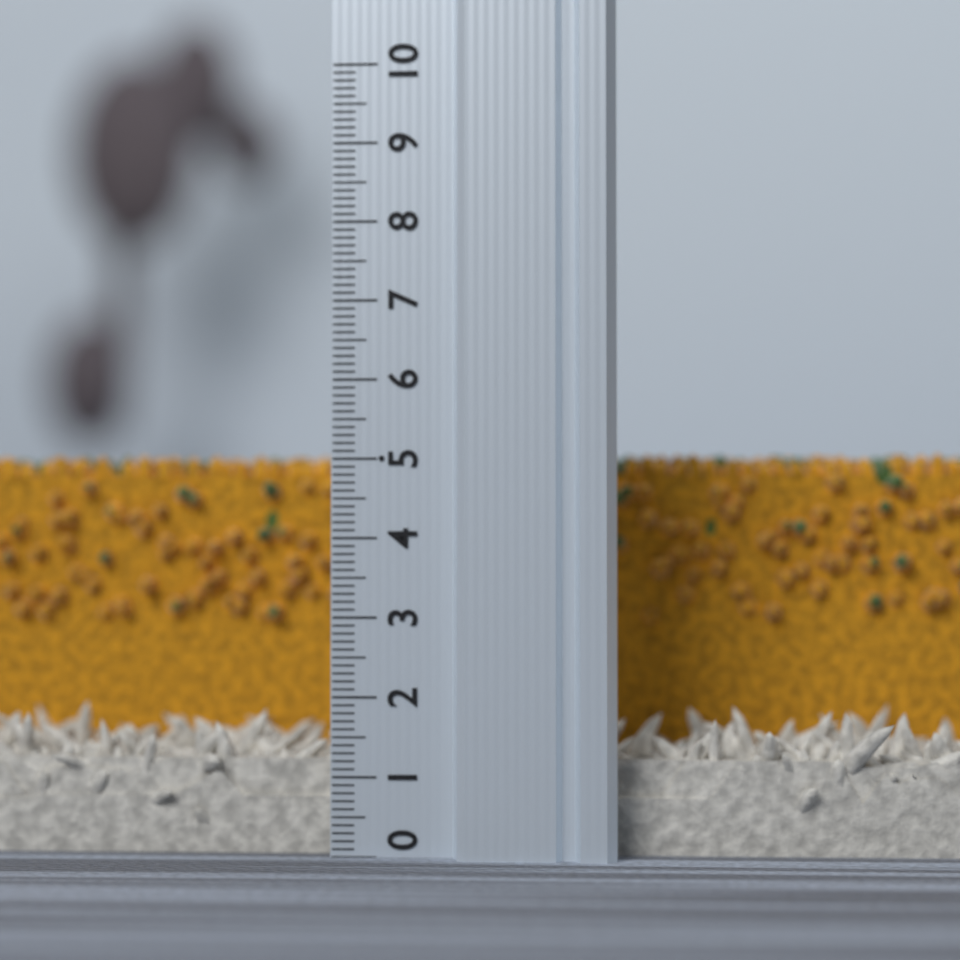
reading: 5.2 (no unit)
